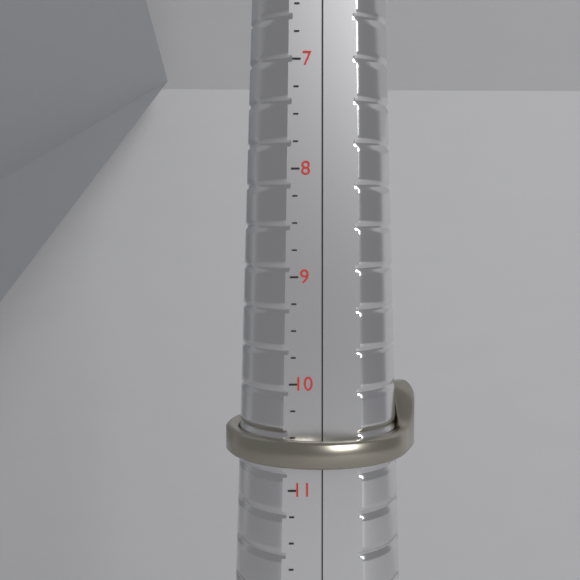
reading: 10.75 (no unit)
